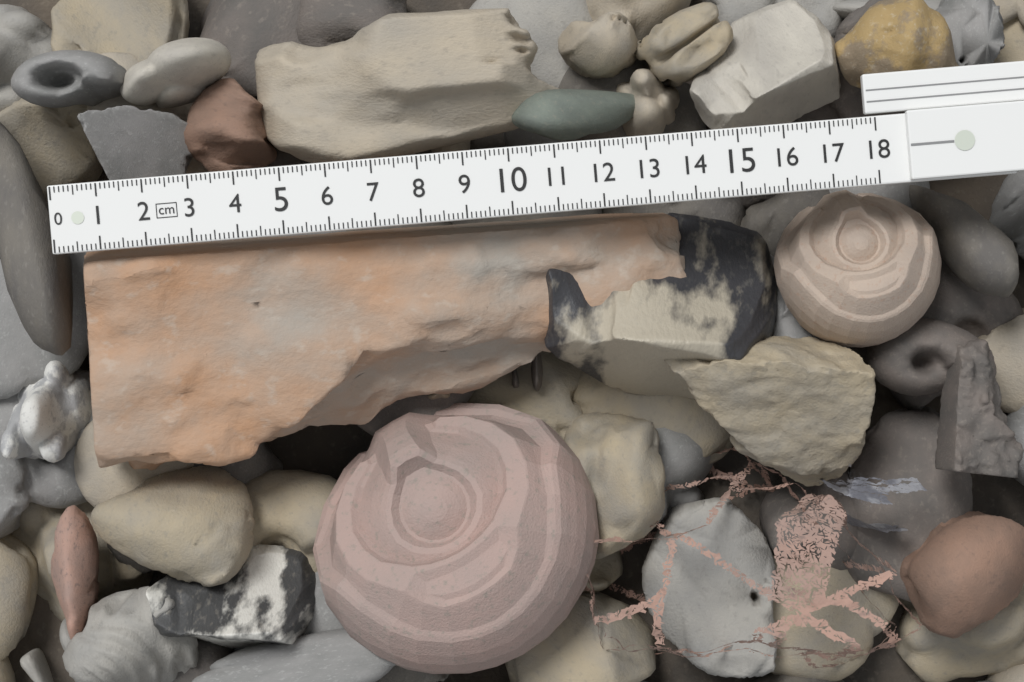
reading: 14.0 cm
